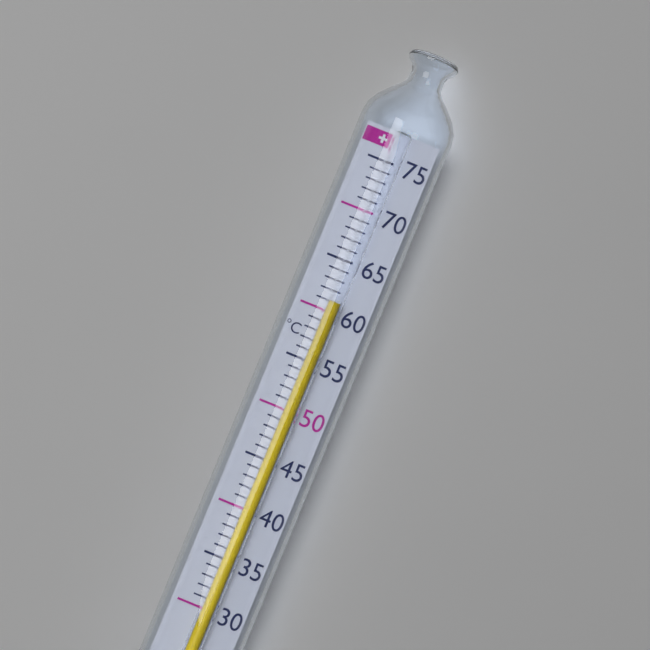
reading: 61 °C
